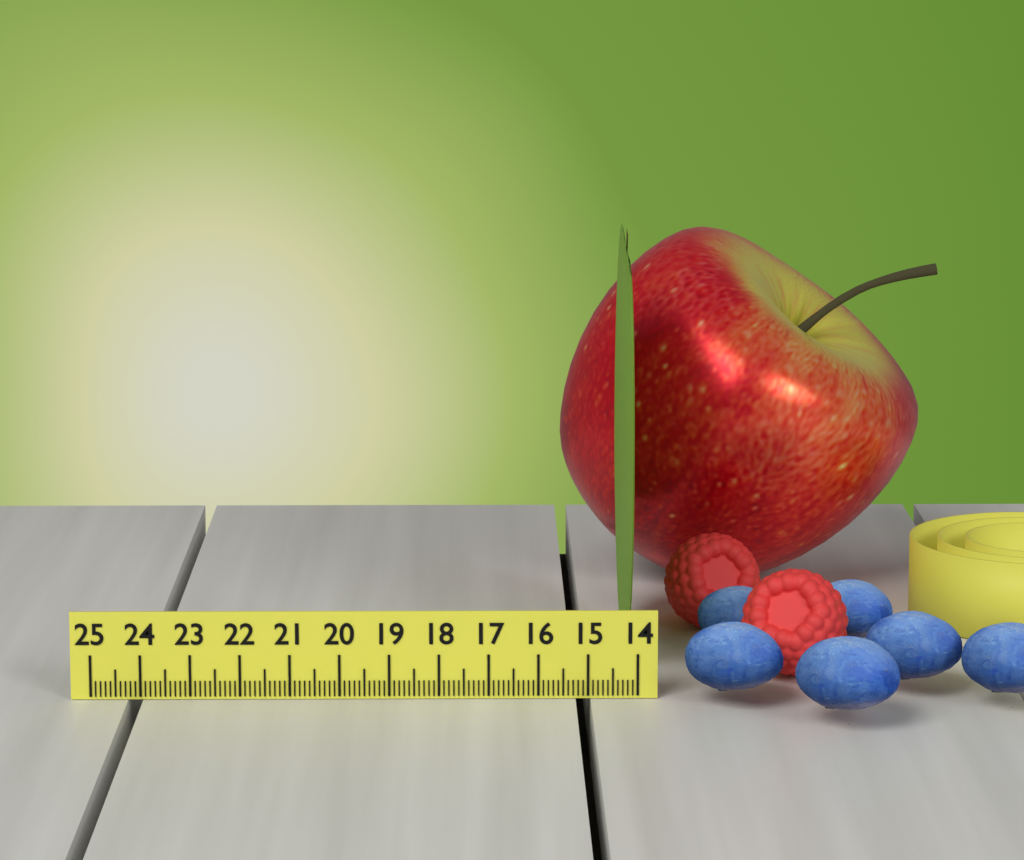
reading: 14.2 (no unit)
